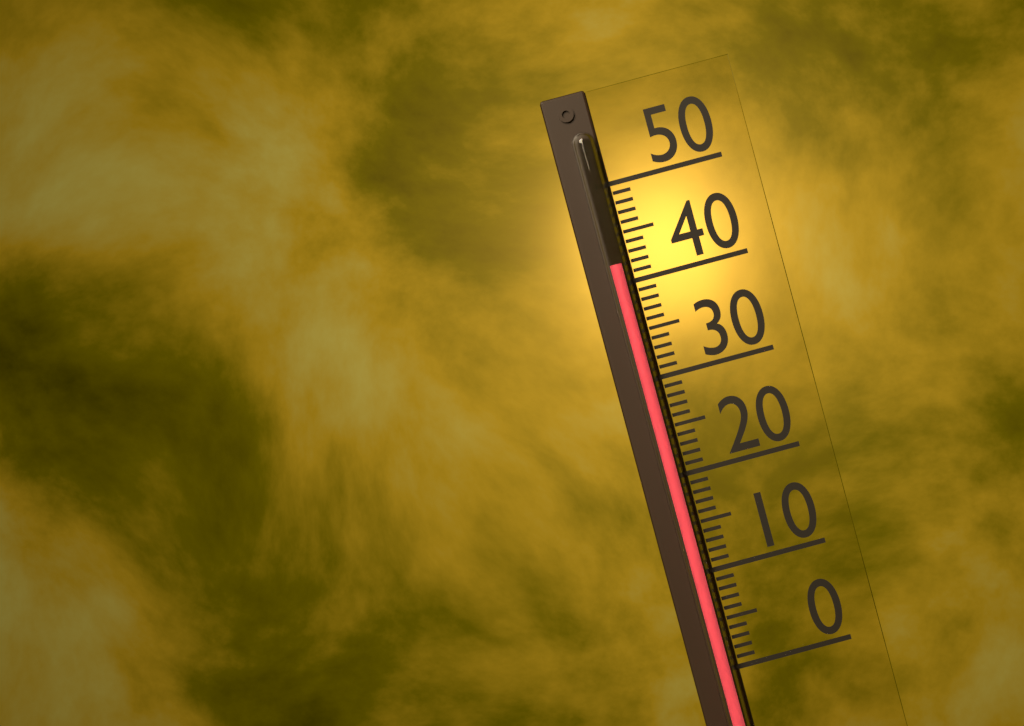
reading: 42 (no unit)
